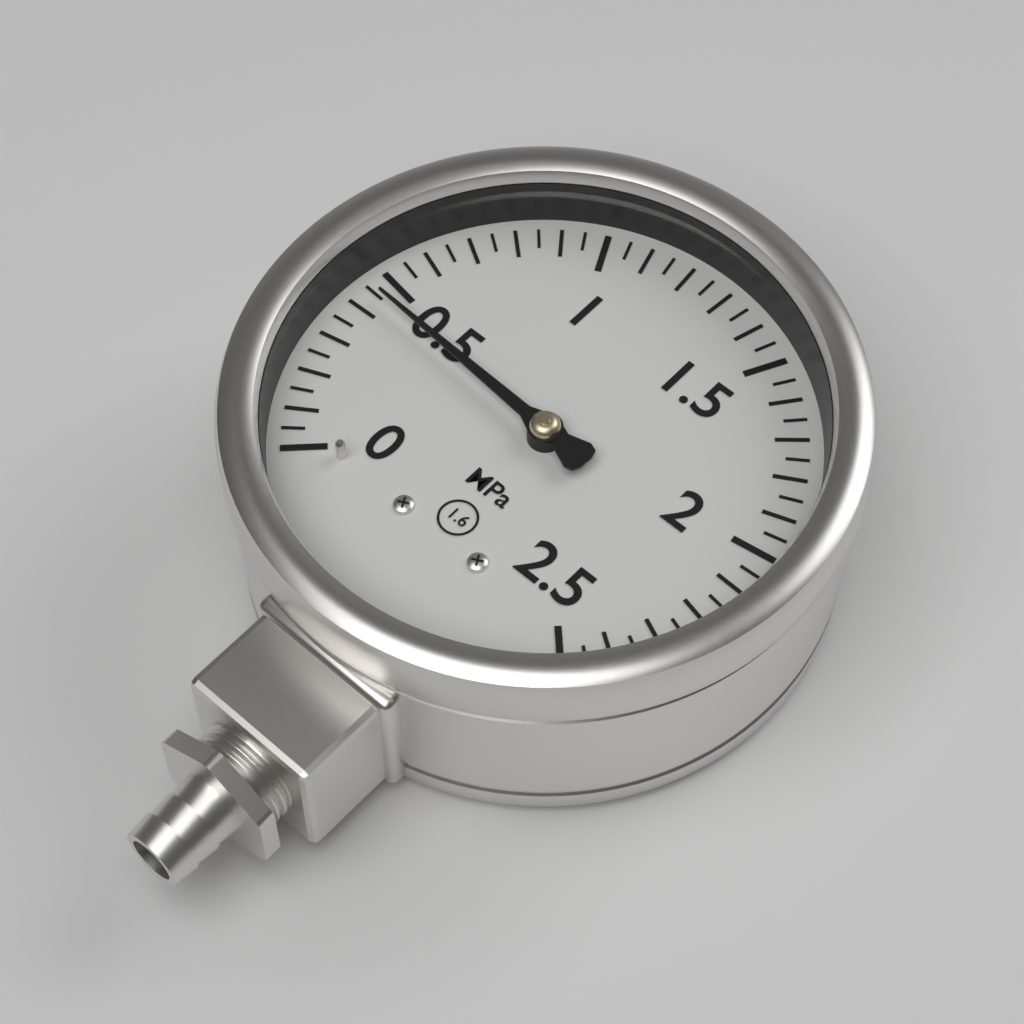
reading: 0.45 MPa
